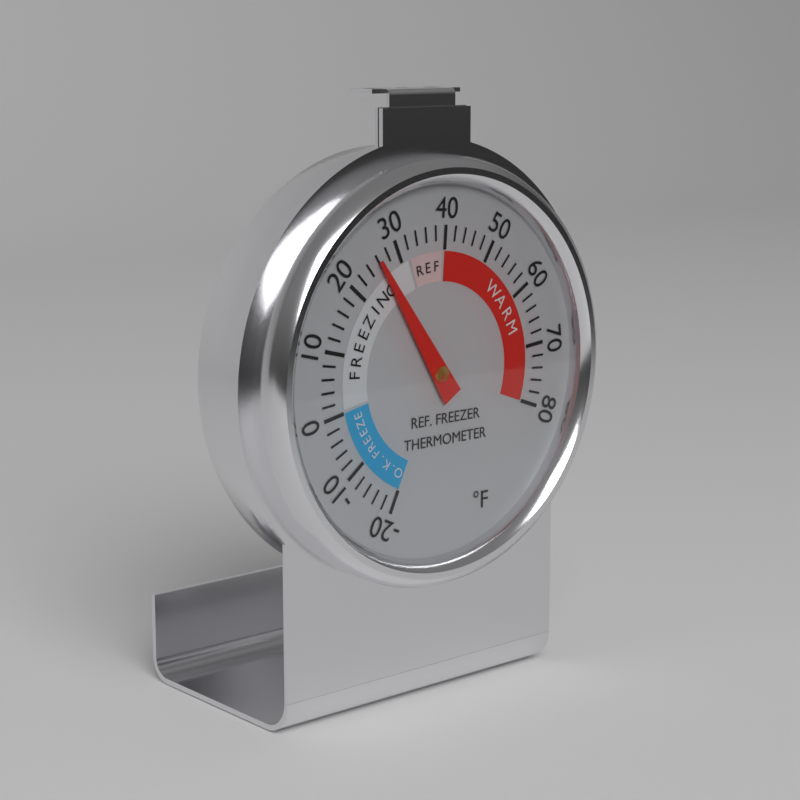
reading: 26 °F
